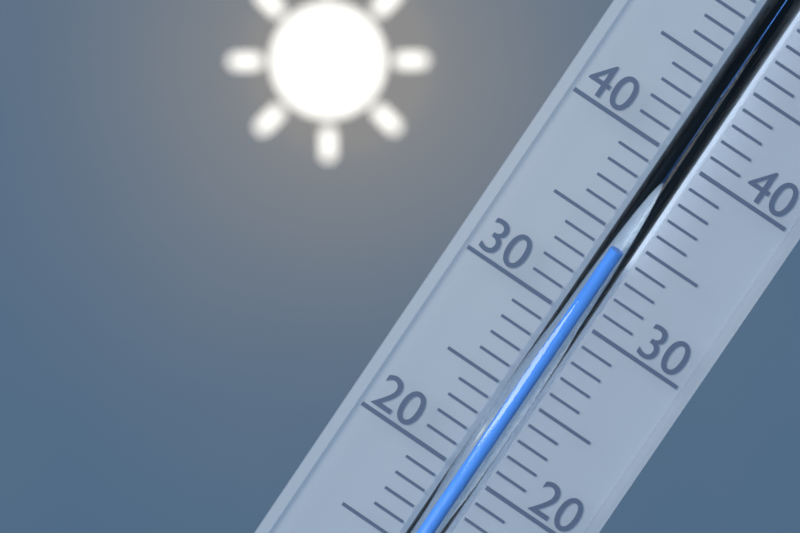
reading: 34 °C
